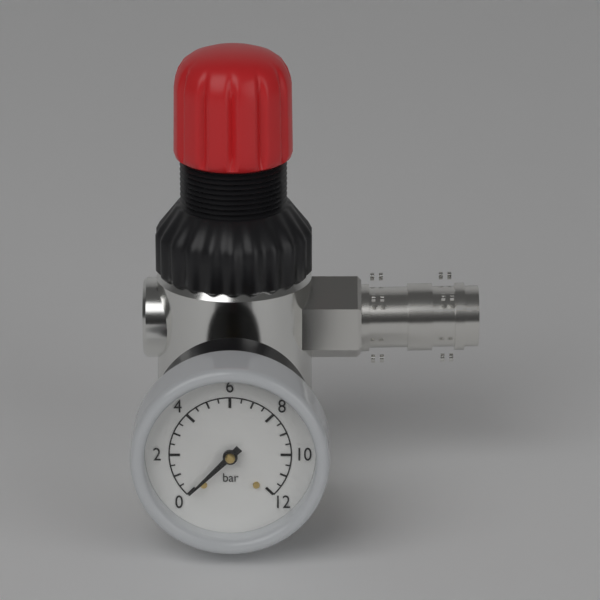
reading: 0.0 bar
